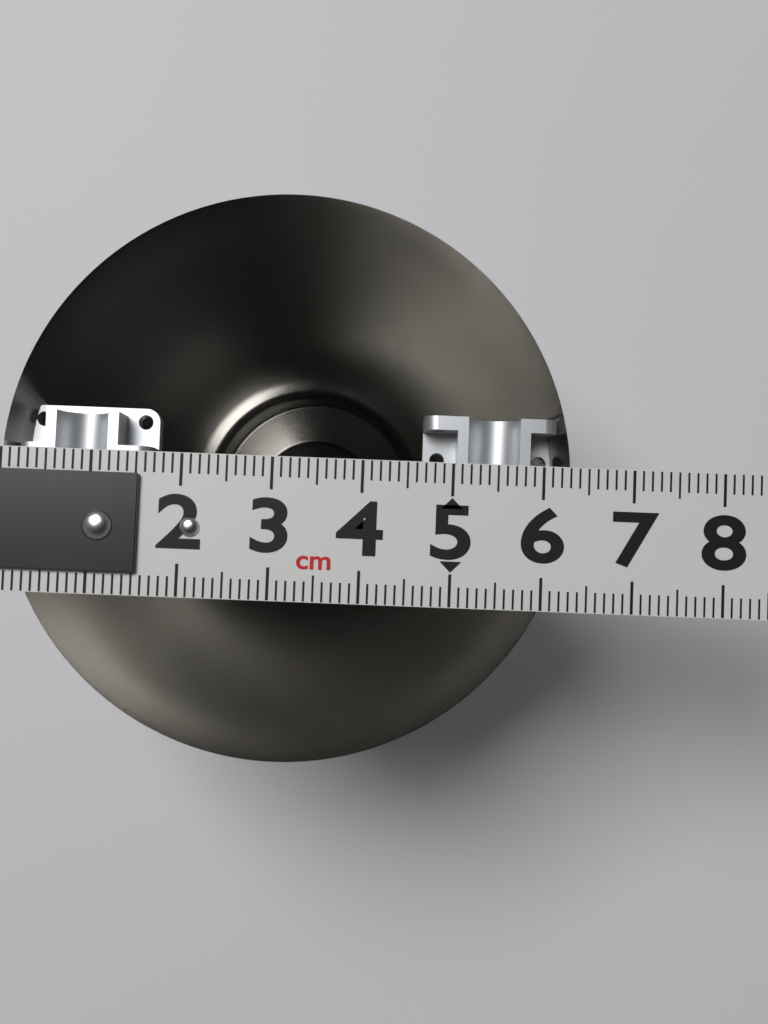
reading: 6.3 cm
